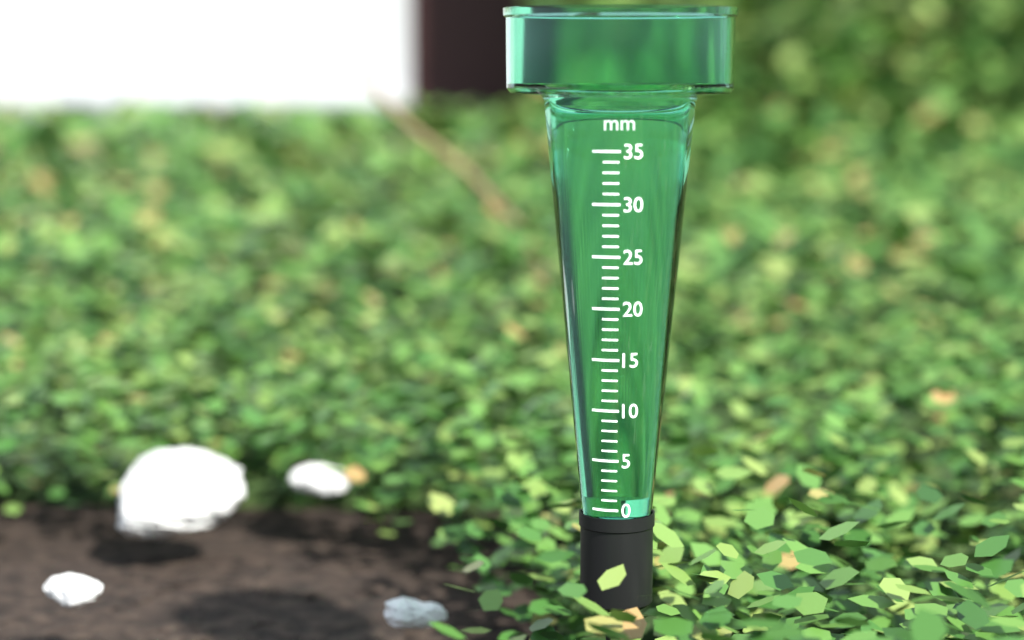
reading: 1 mm
